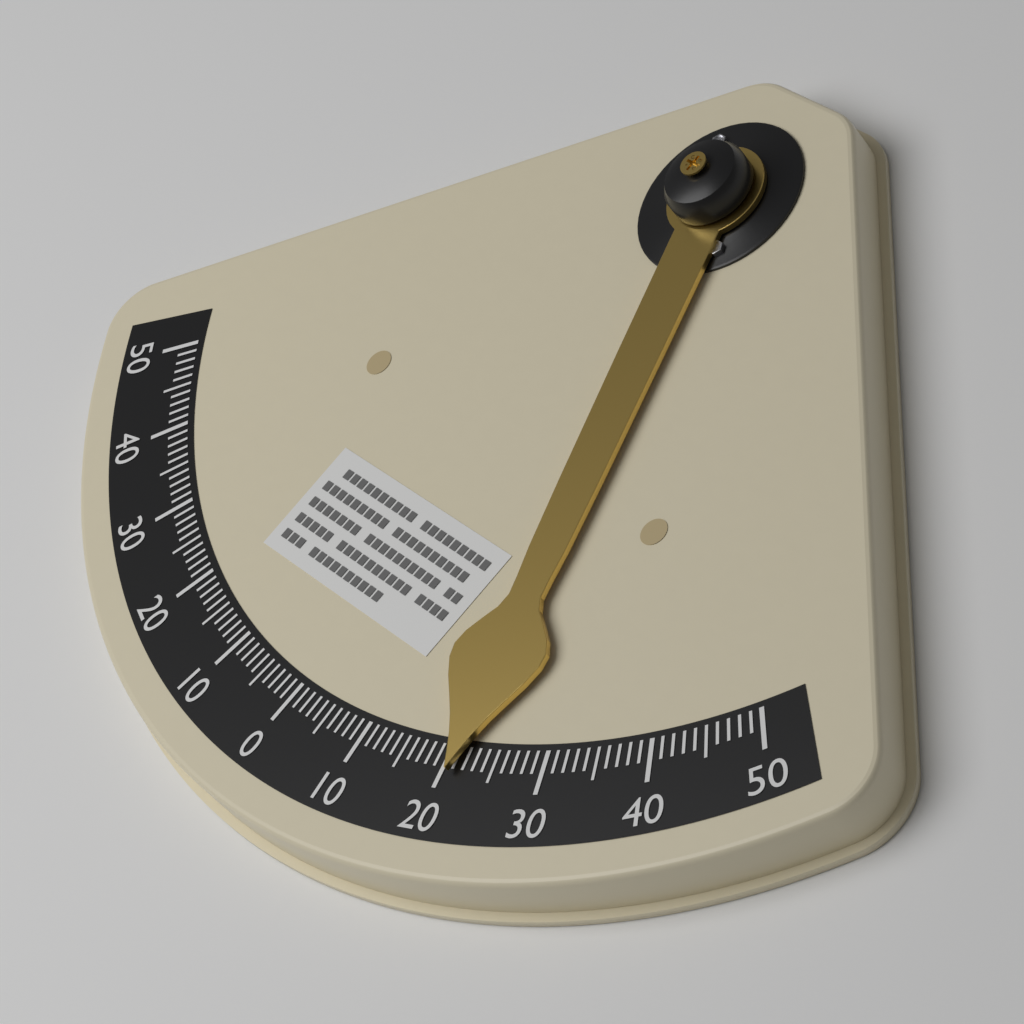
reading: 21 °
